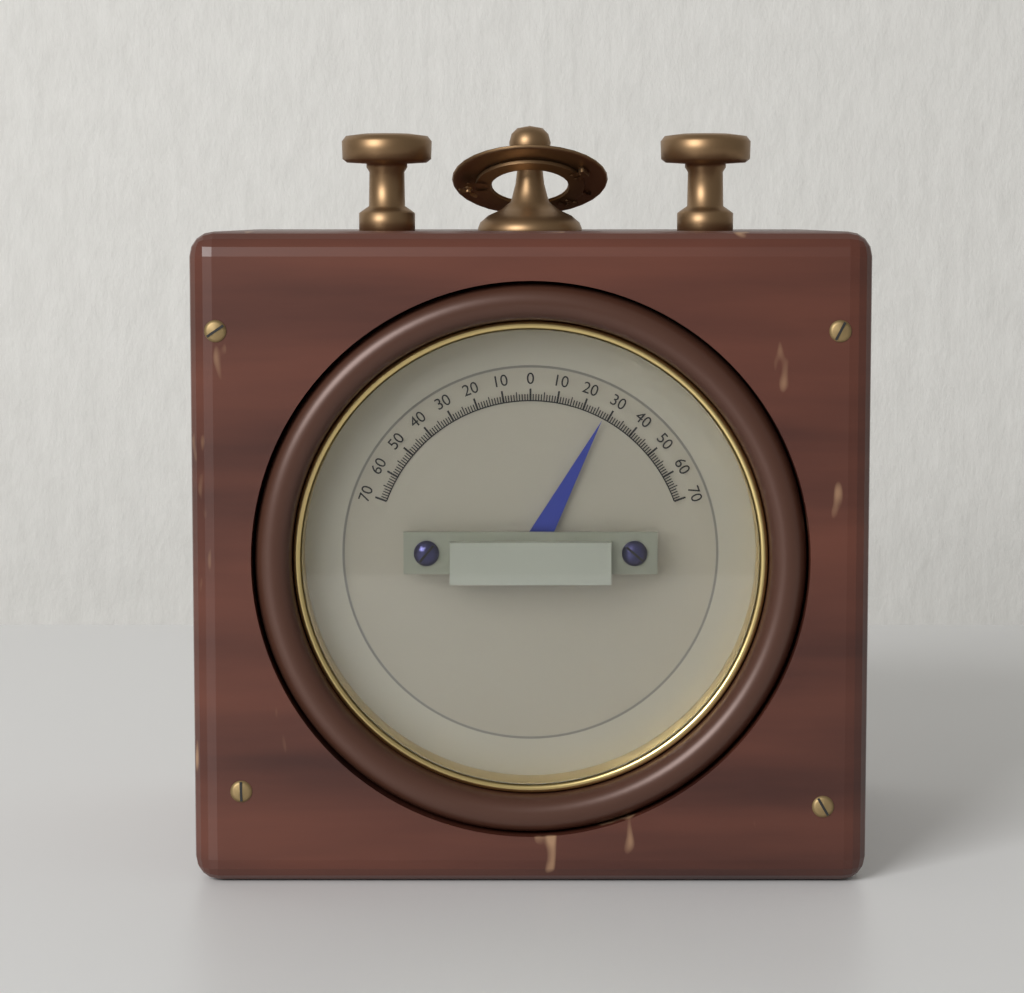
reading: 28 (no unit)
